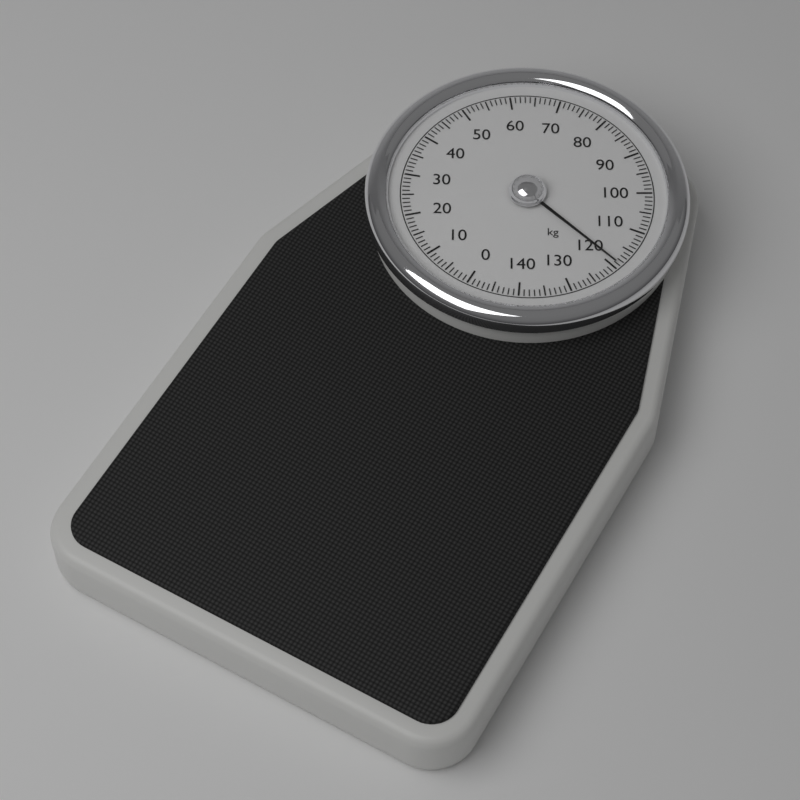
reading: 119 kg
